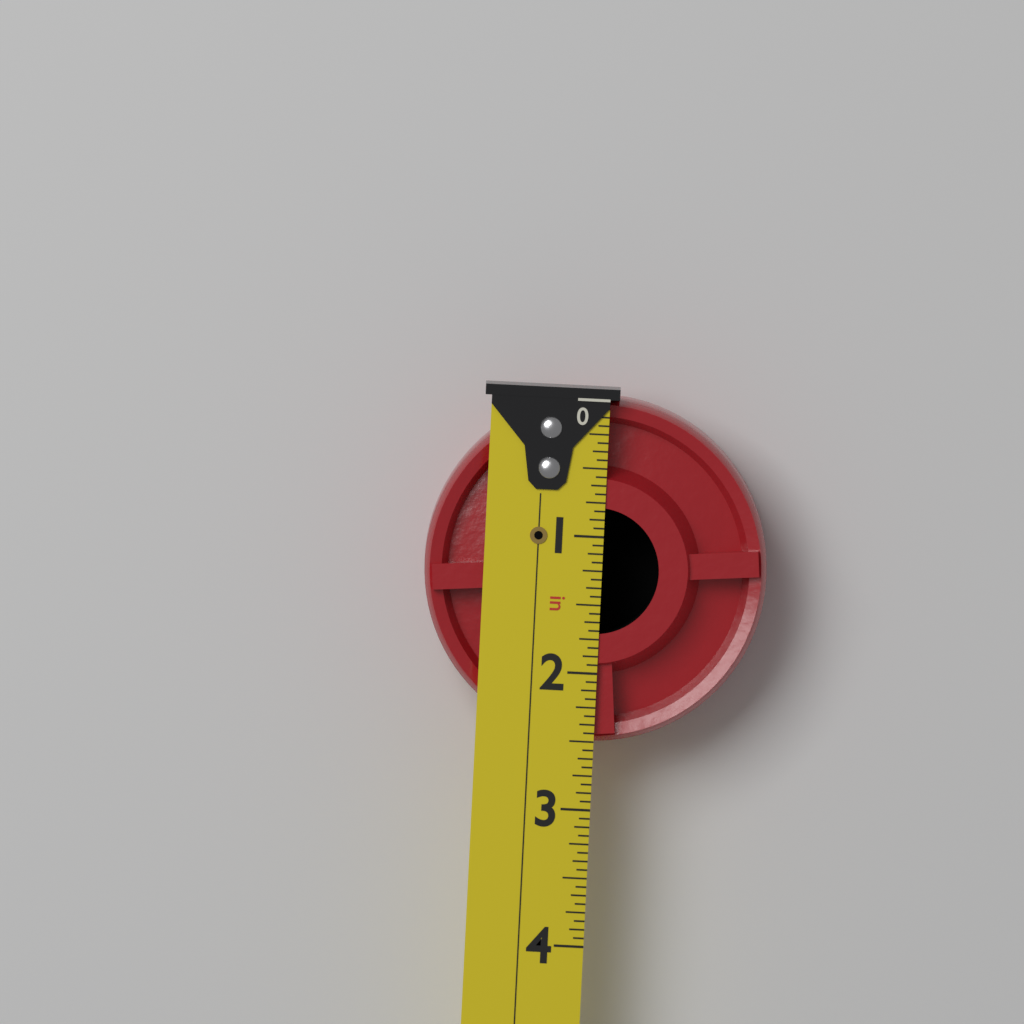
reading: 2.5000 in
